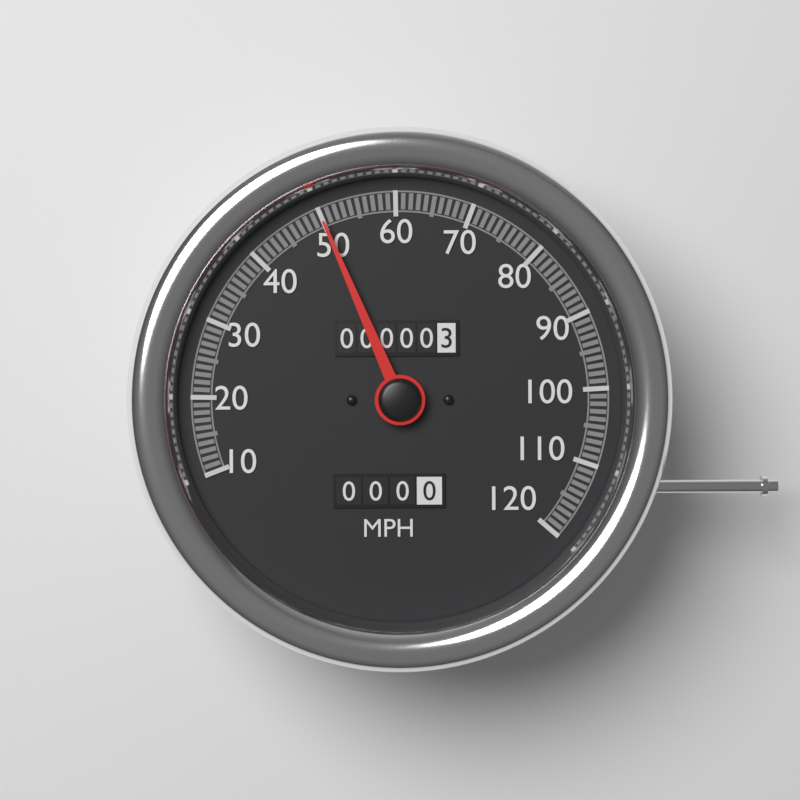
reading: 50 MPH
